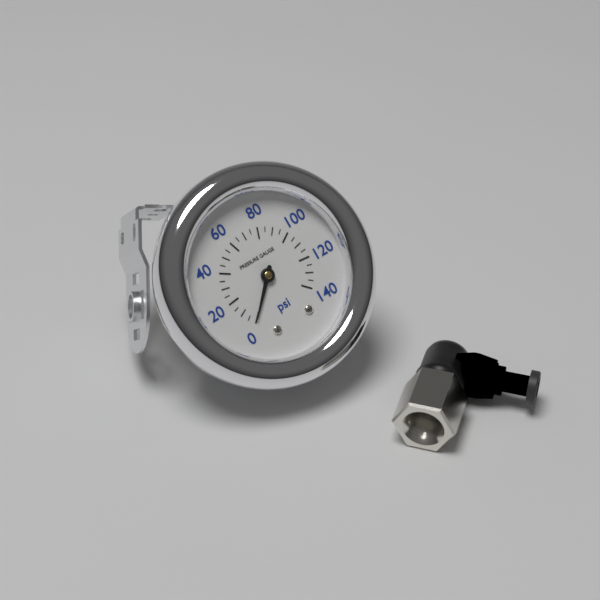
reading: 0 psi
